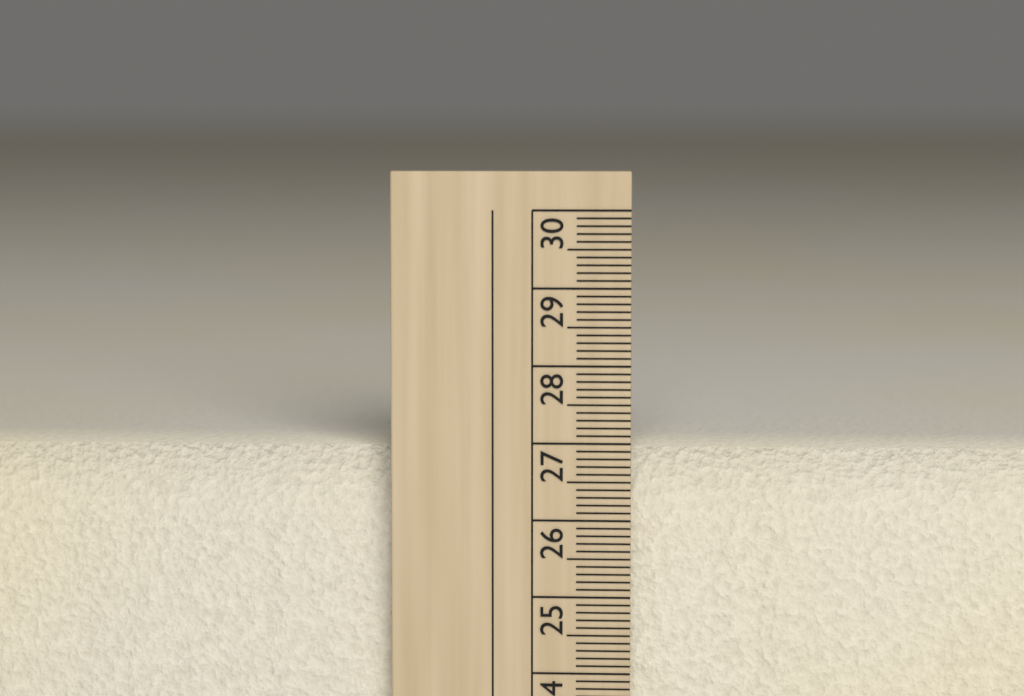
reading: 26.9 cm
